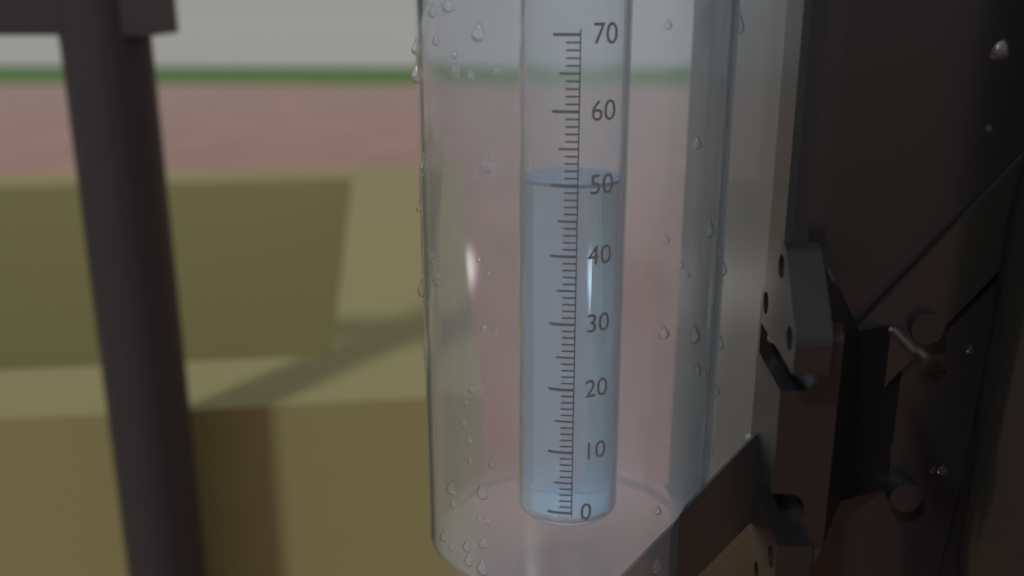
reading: 50 (no unit)
